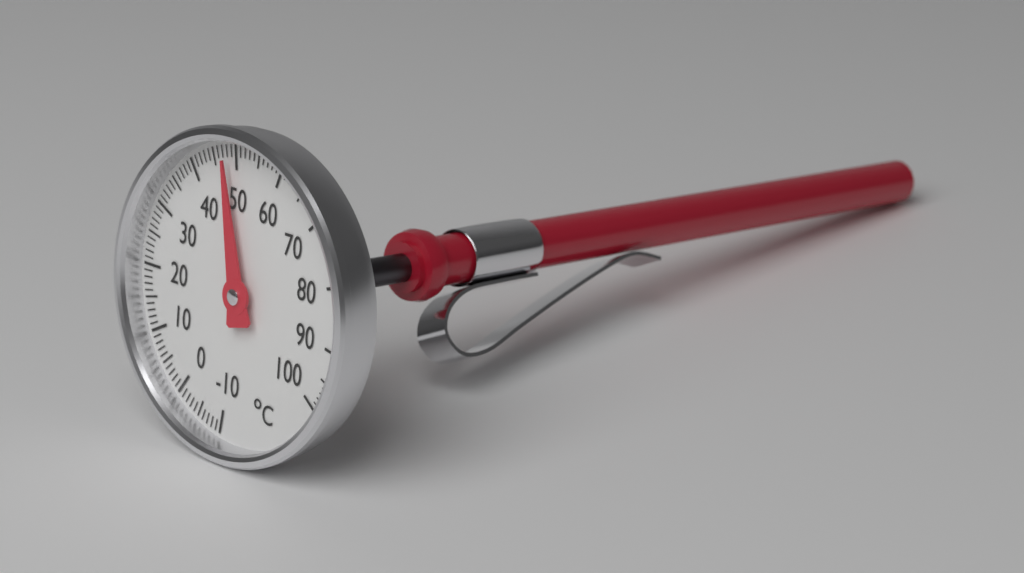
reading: 48 °C
